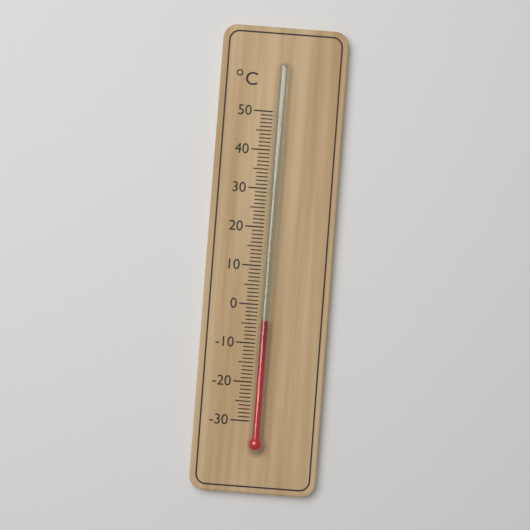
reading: -4 °C
